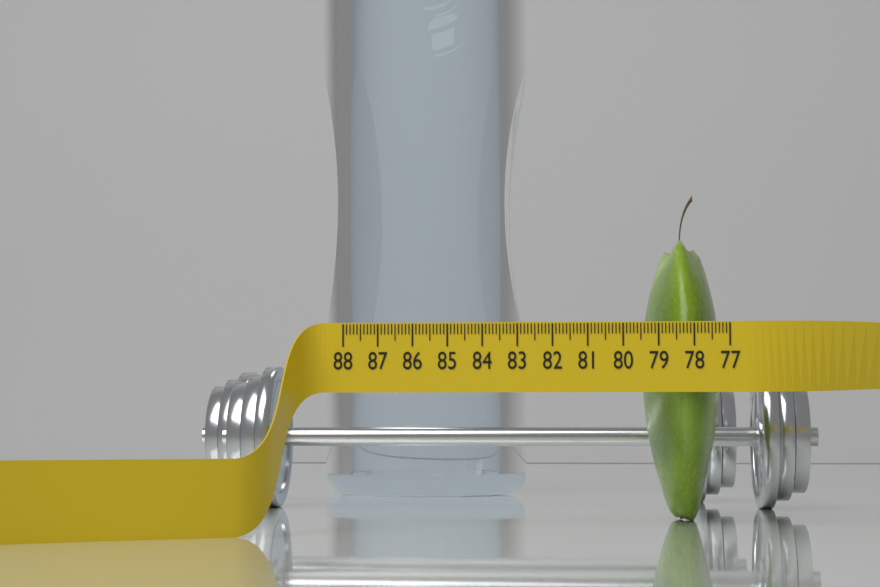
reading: 79.3 (no unit)
